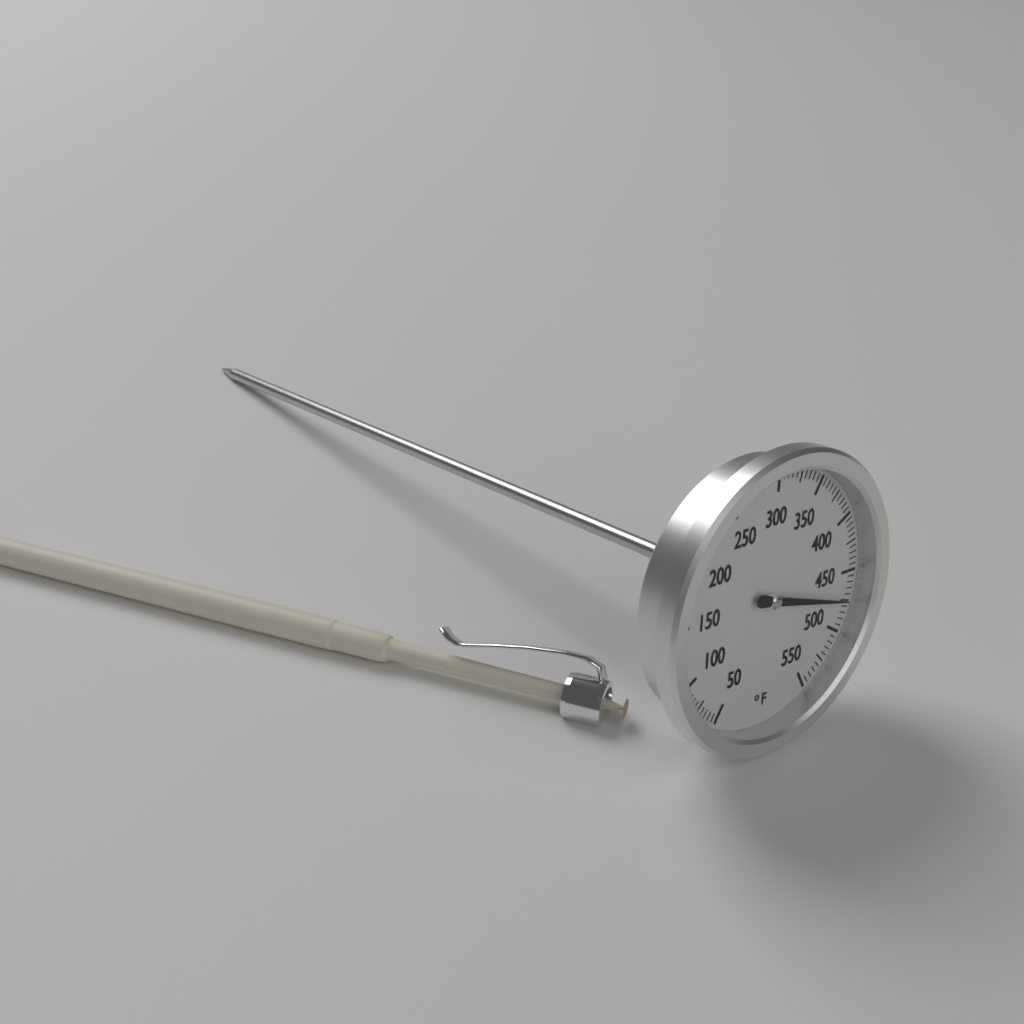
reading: 475 °F
